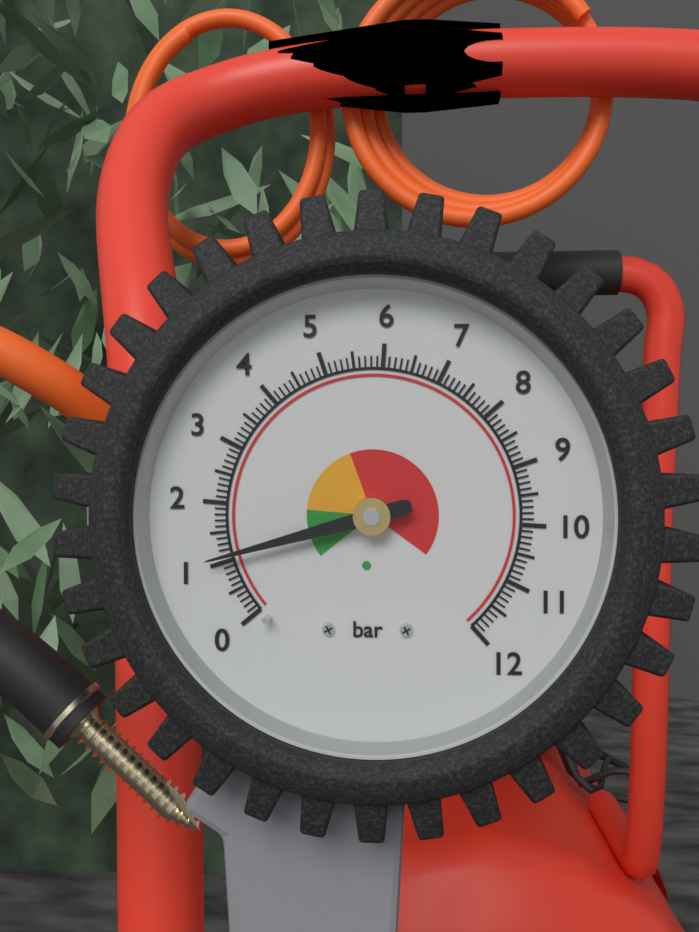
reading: 1.1 bar
